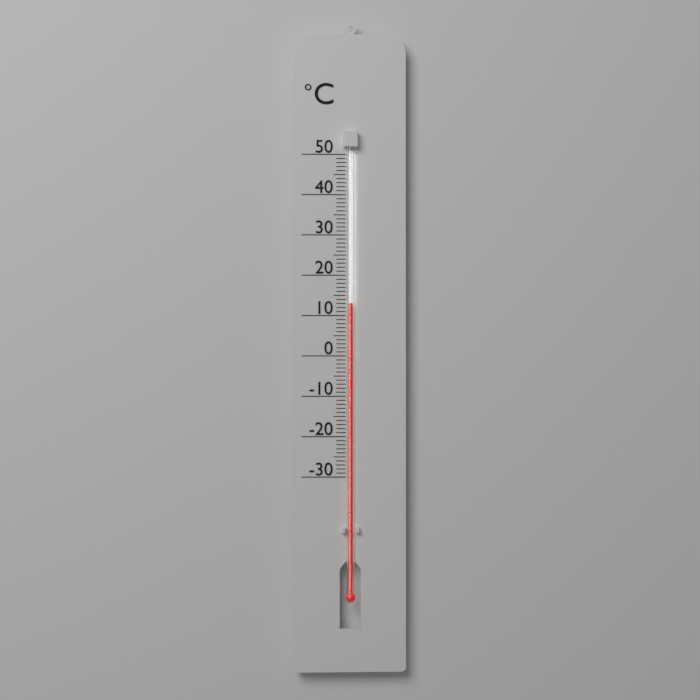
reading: 13 °C
